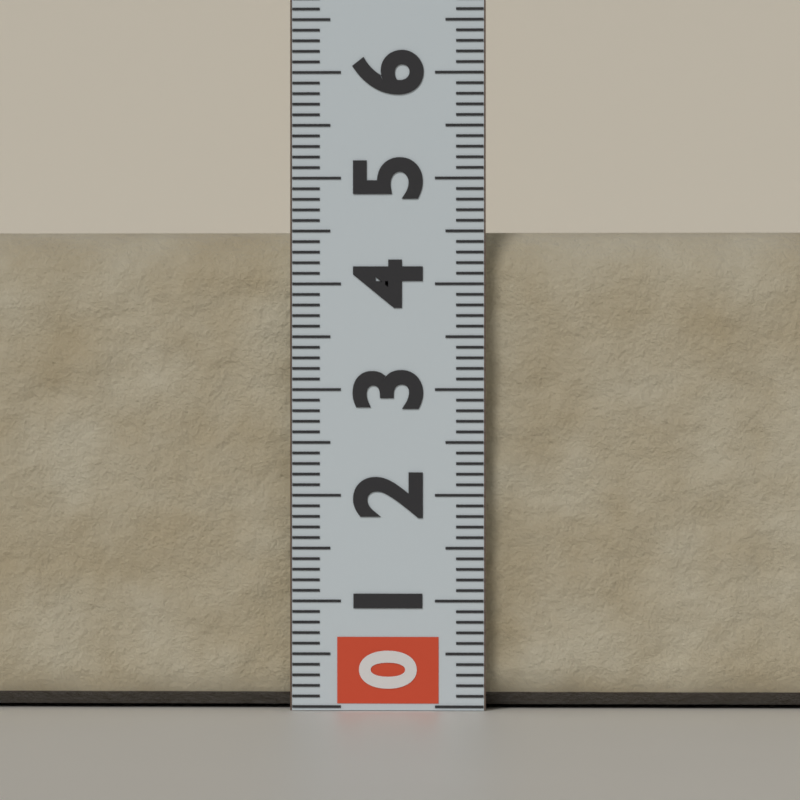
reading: 4.5 (no unit)
